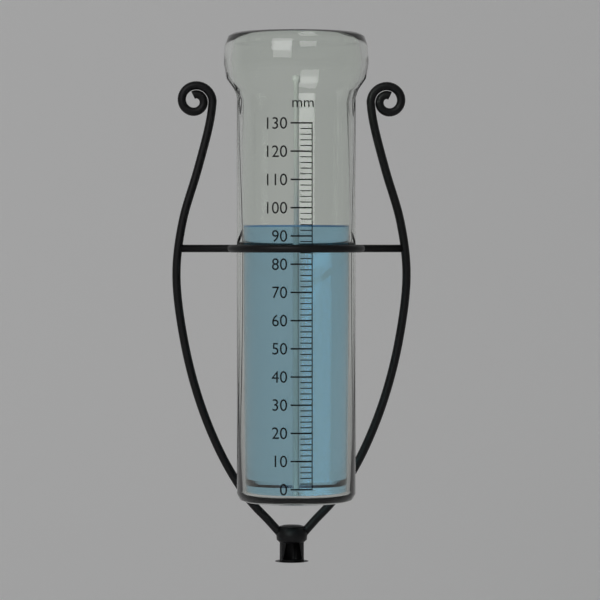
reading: 94 mm
